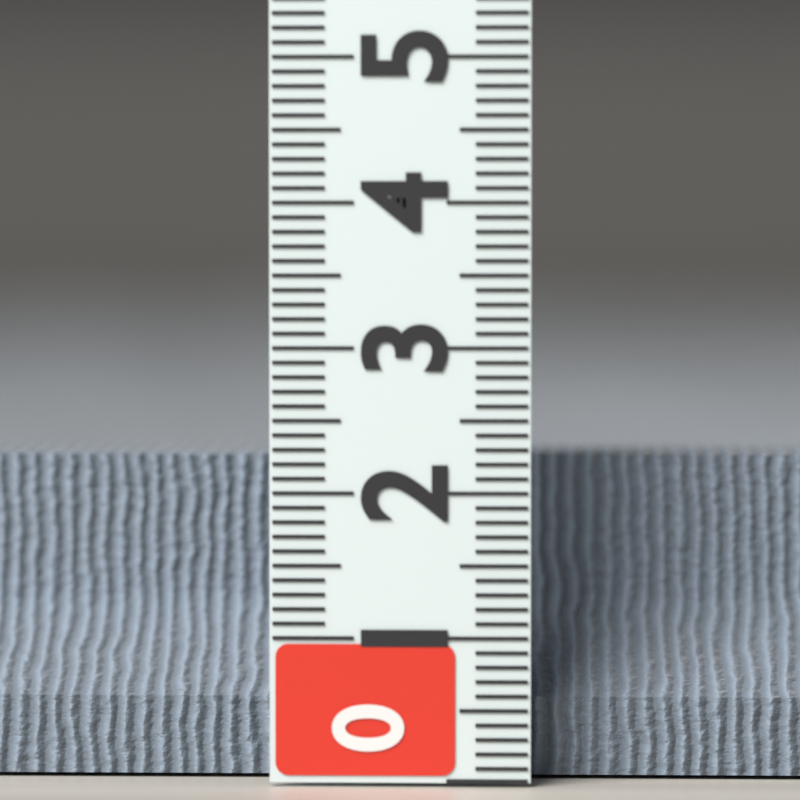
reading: 2.2 (no unit)
